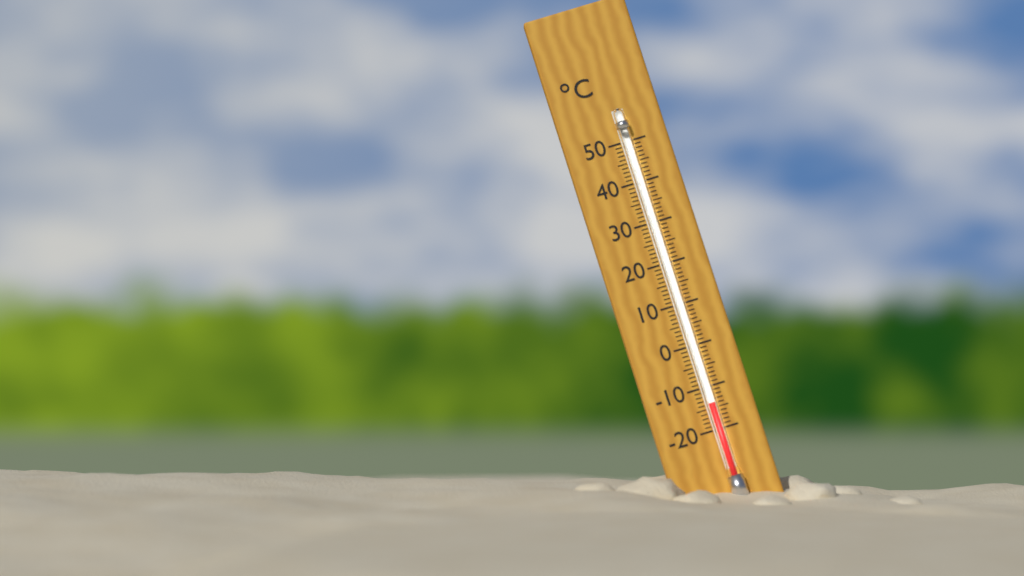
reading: -14 °C
